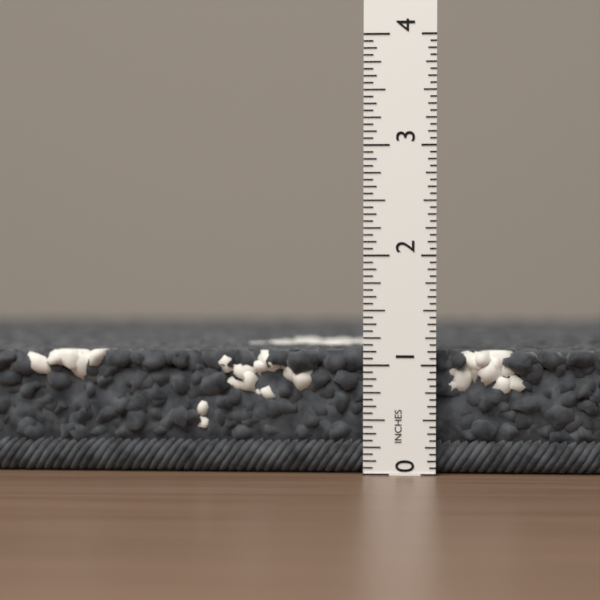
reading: 1.1250 in
